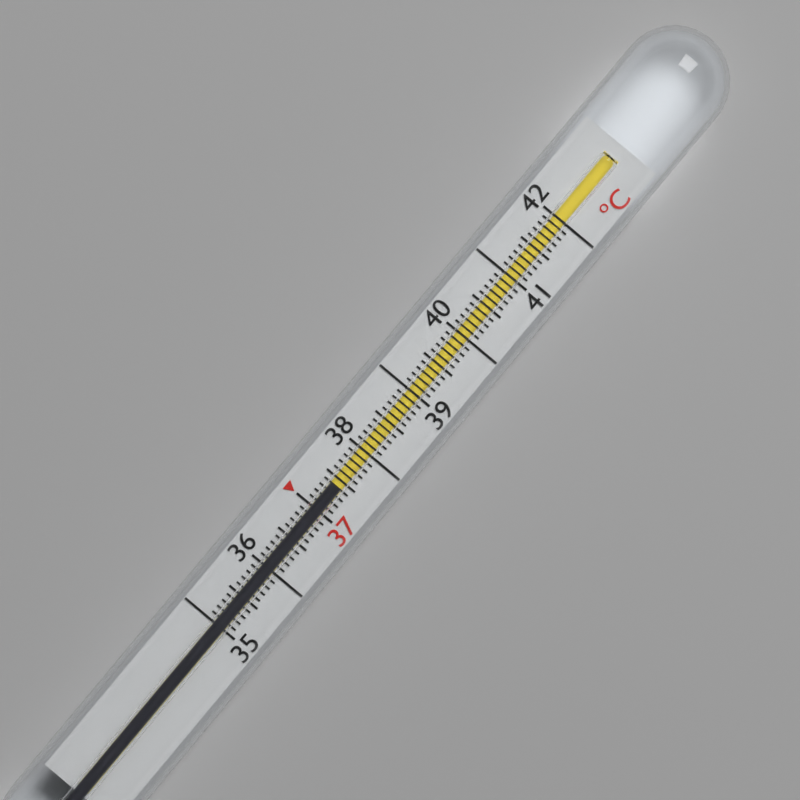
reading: 37.4 °C
